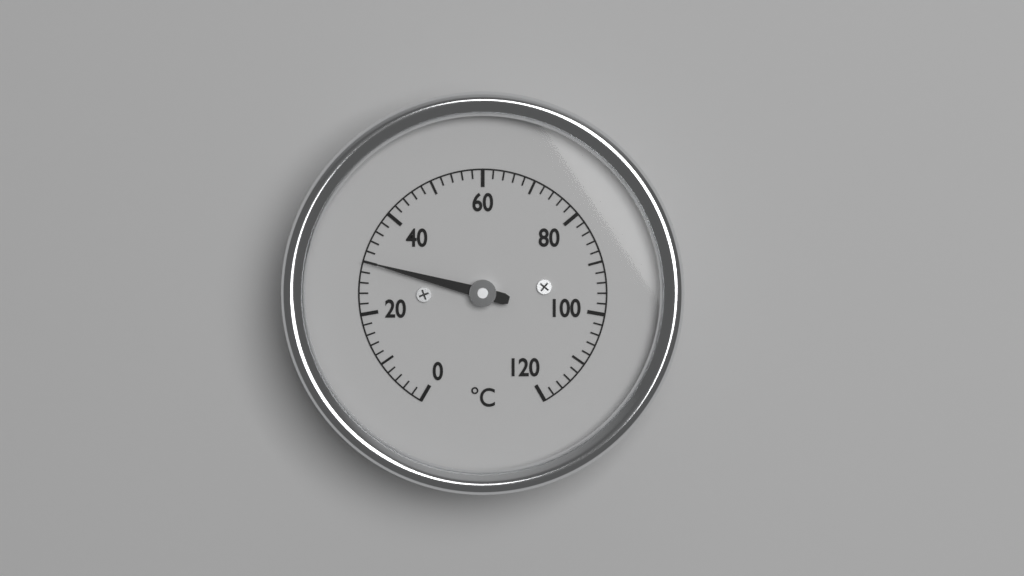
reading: 30 °C
